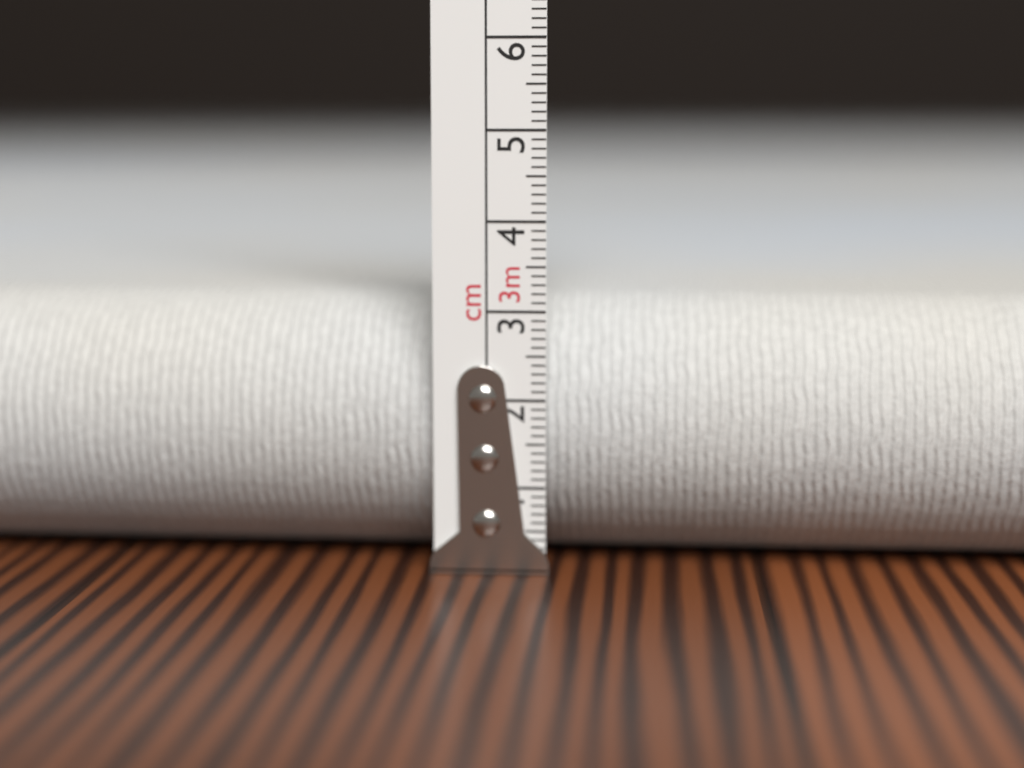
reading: 3.1 cm
